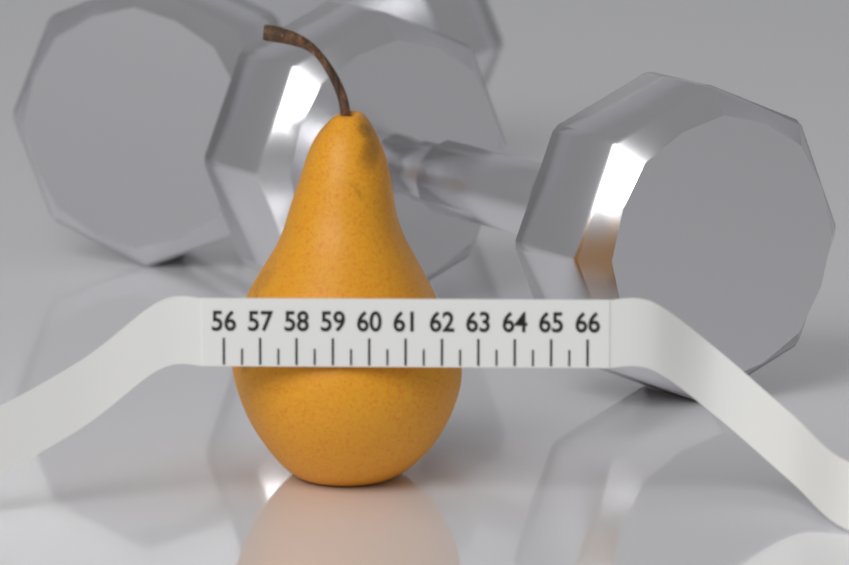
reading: 62.5 (no unit)
